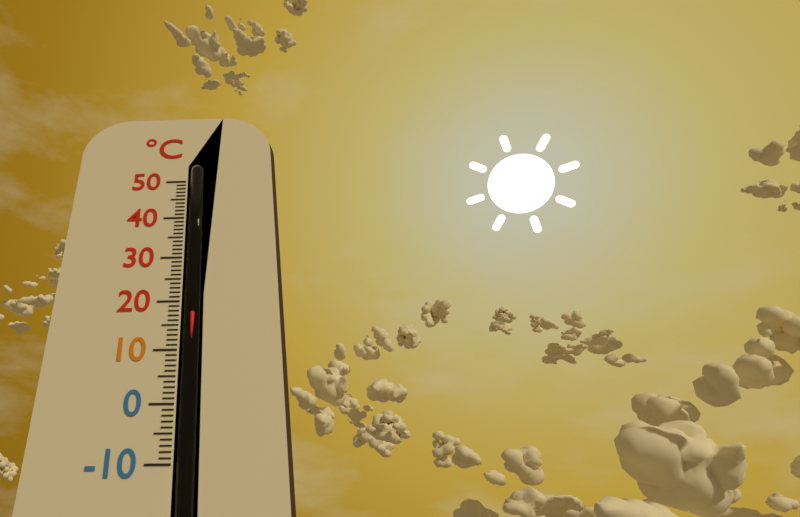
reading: 18 °C
